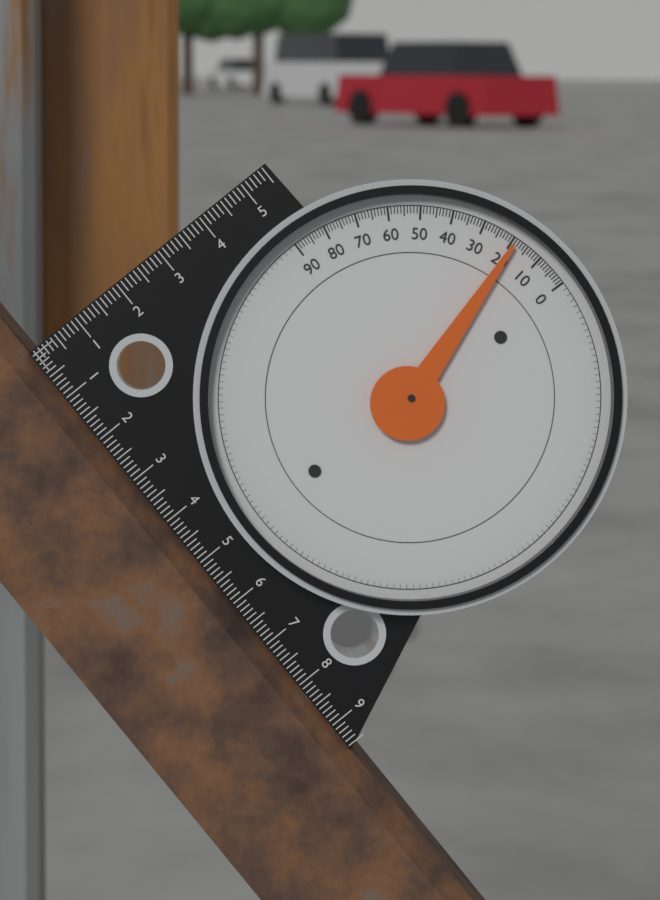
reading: 19 (no unit)
